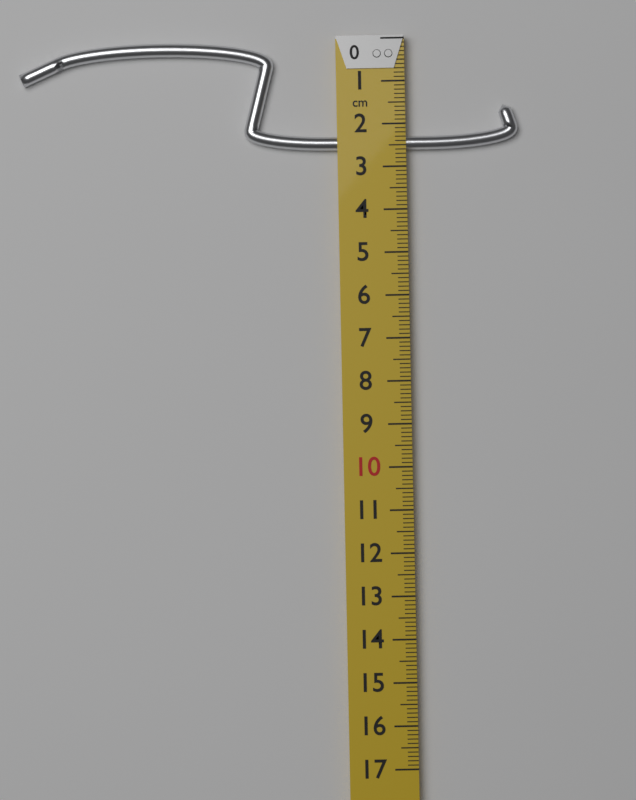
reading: 2.6 cm
